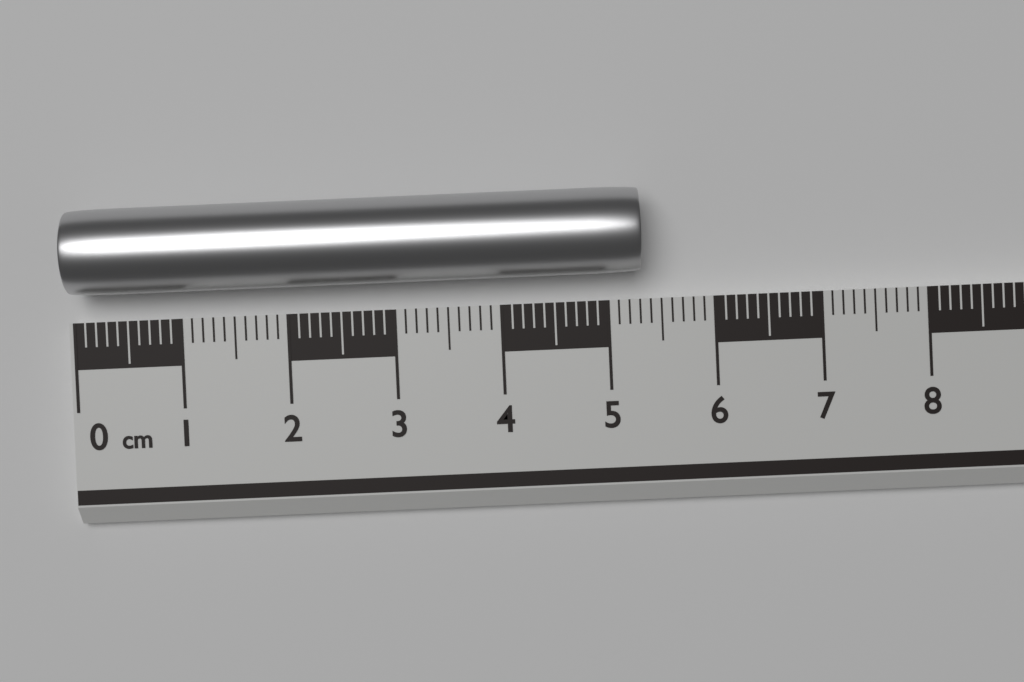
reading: 5.3 cm
